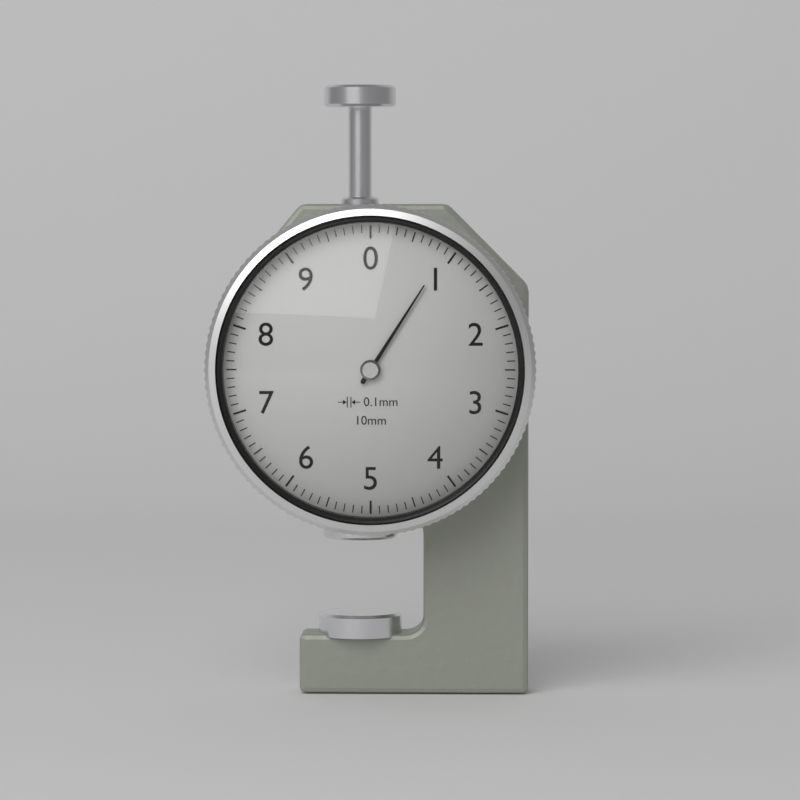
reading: 0.9 mm
